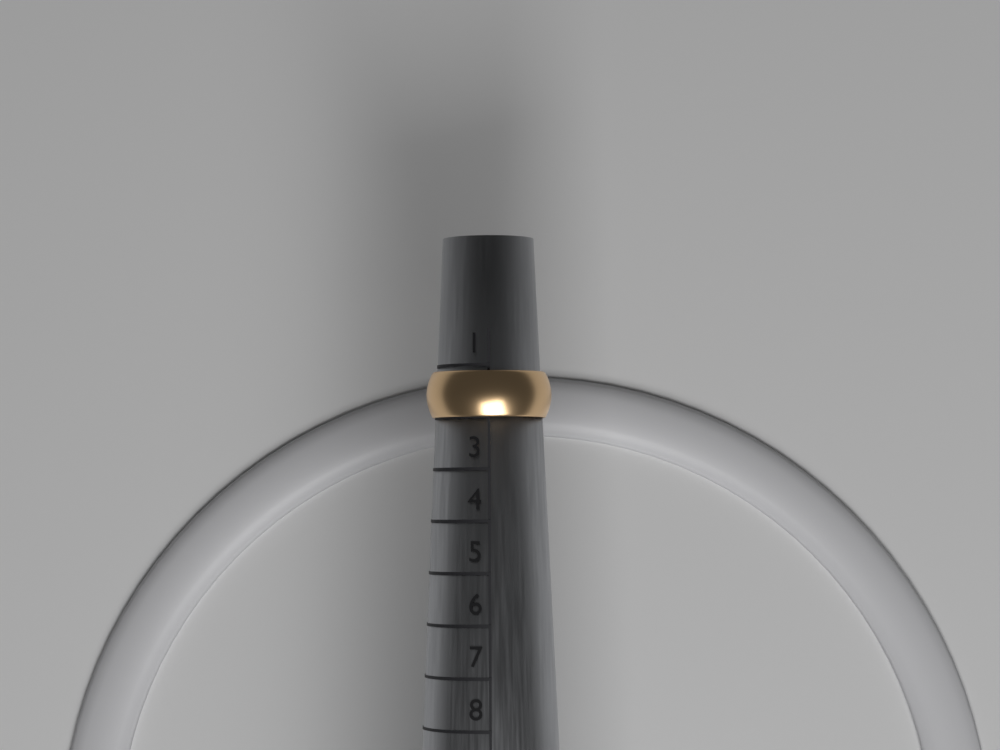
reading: 2 (no unit)
